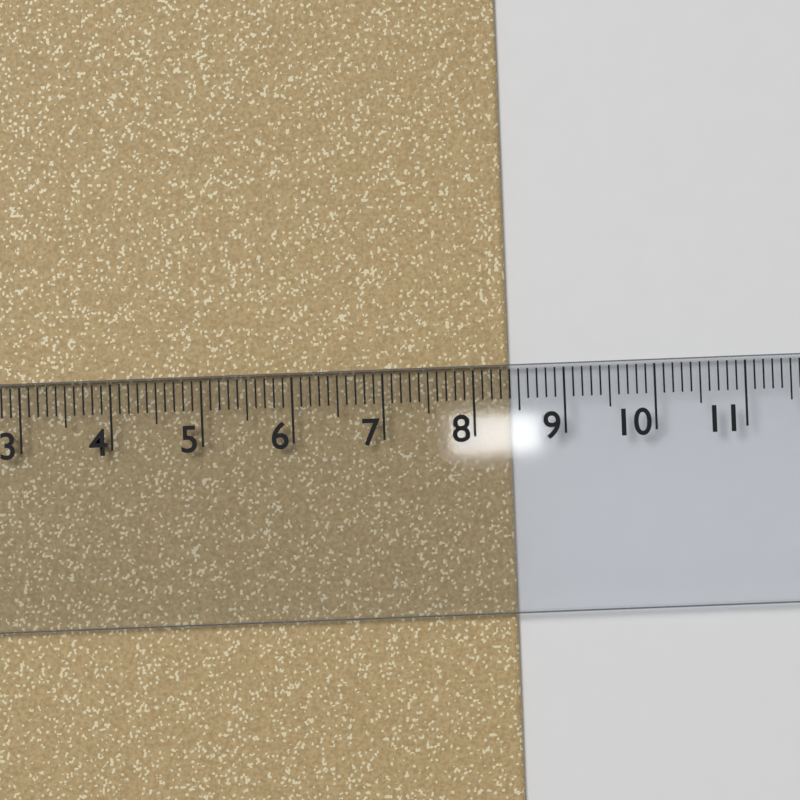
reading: 8.4 cm
